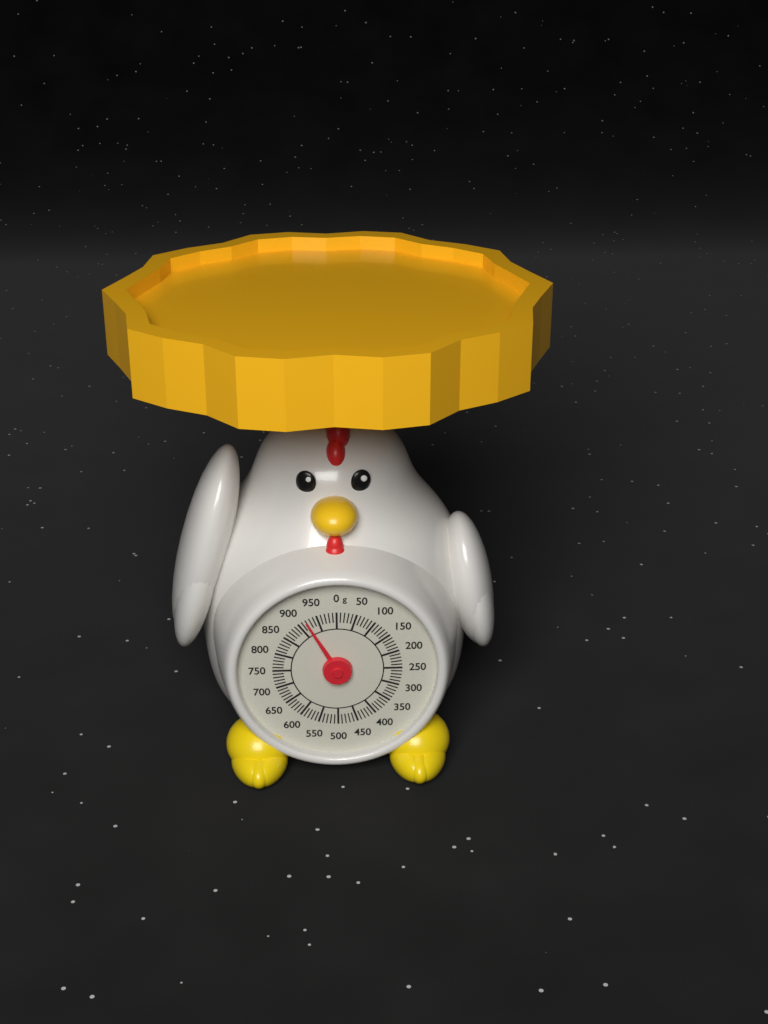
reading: 920 g
